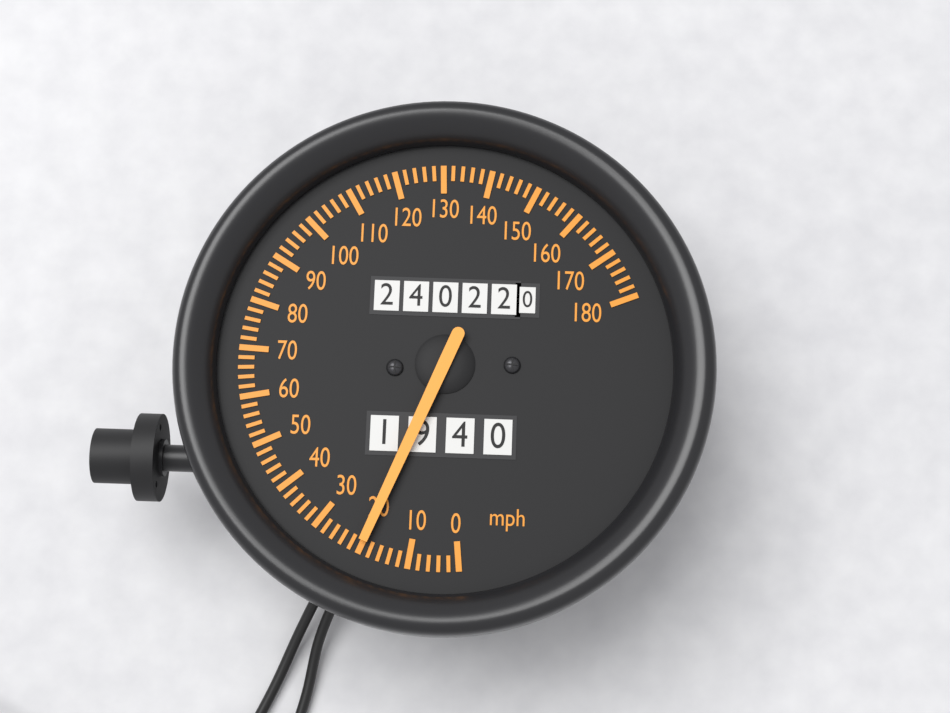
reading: 20 mph
